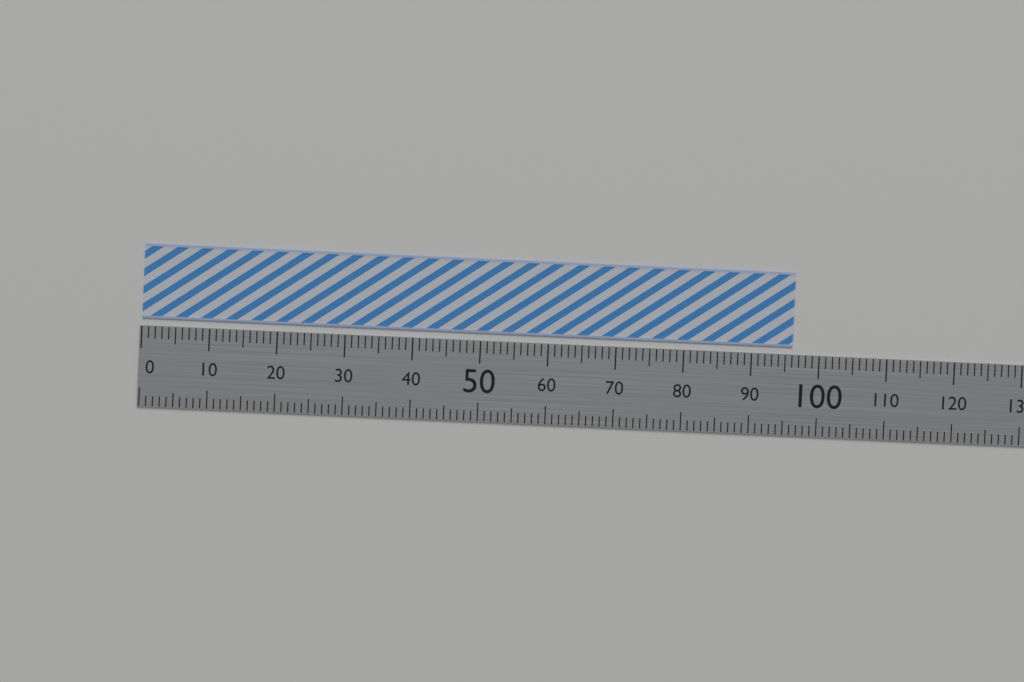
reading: 96 (no unit)
